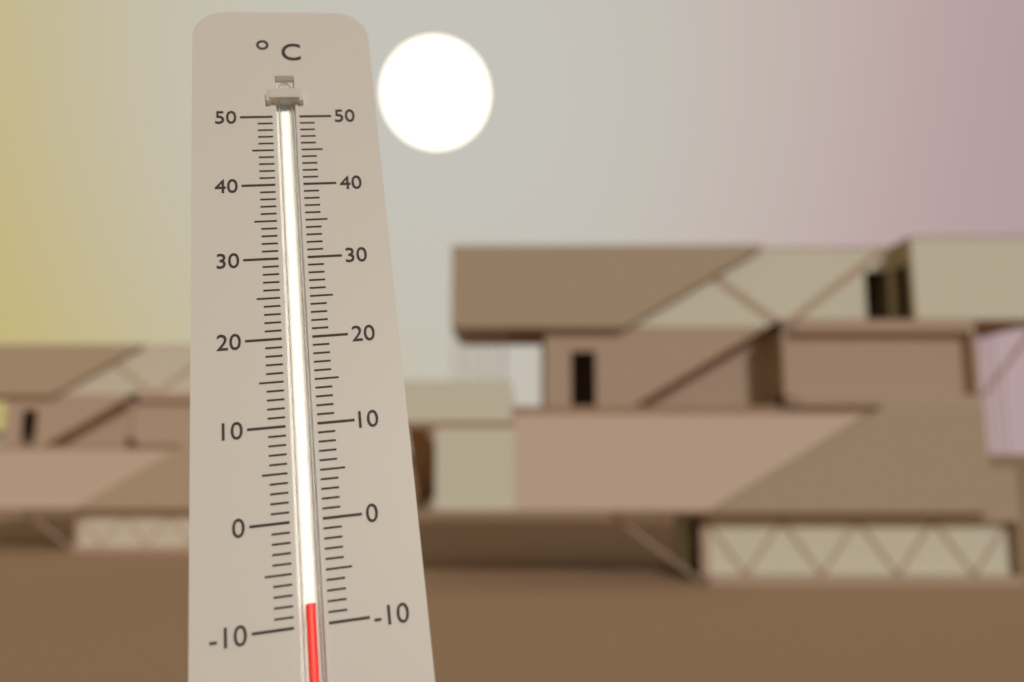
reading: -8 °C
